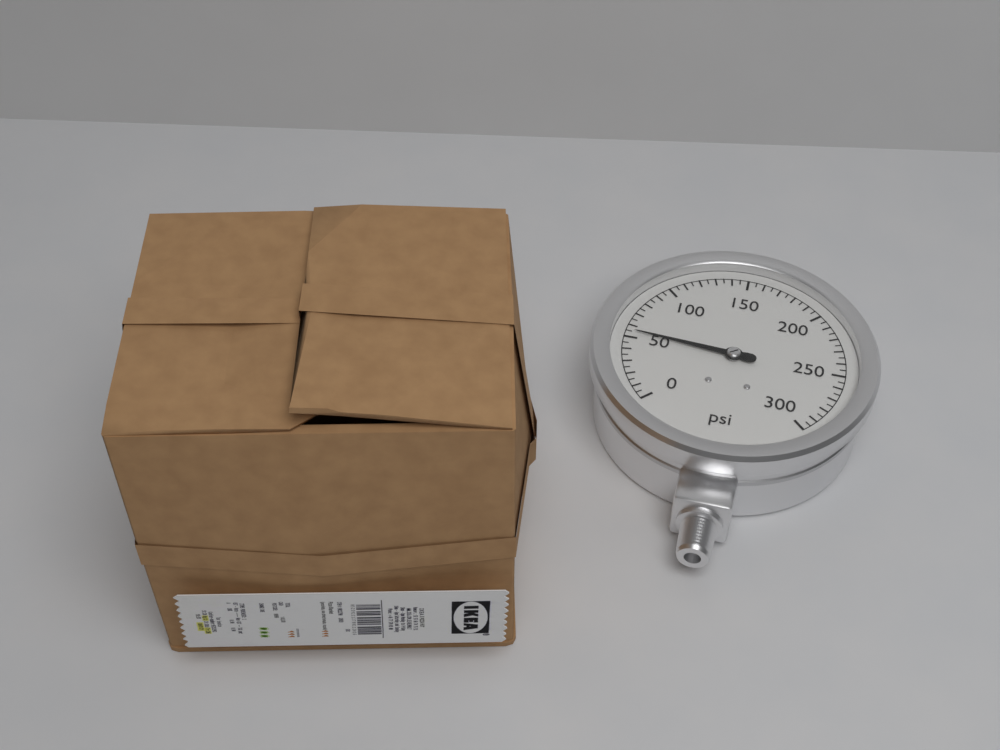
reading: 55 psi
